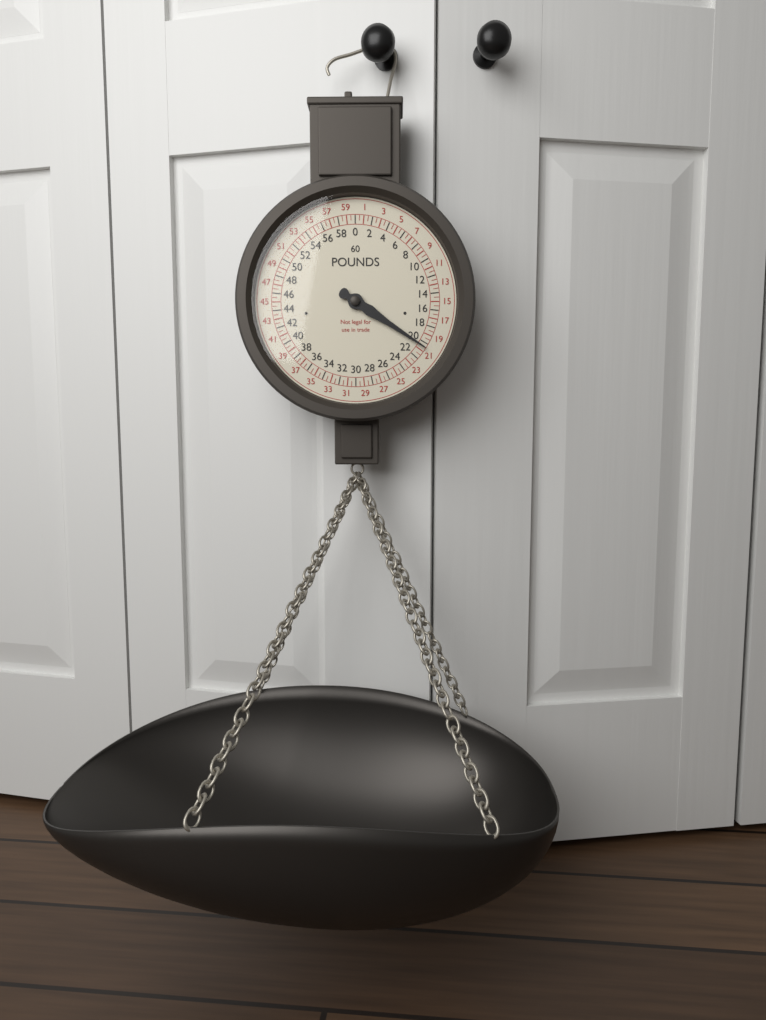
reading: 20.5 lb
